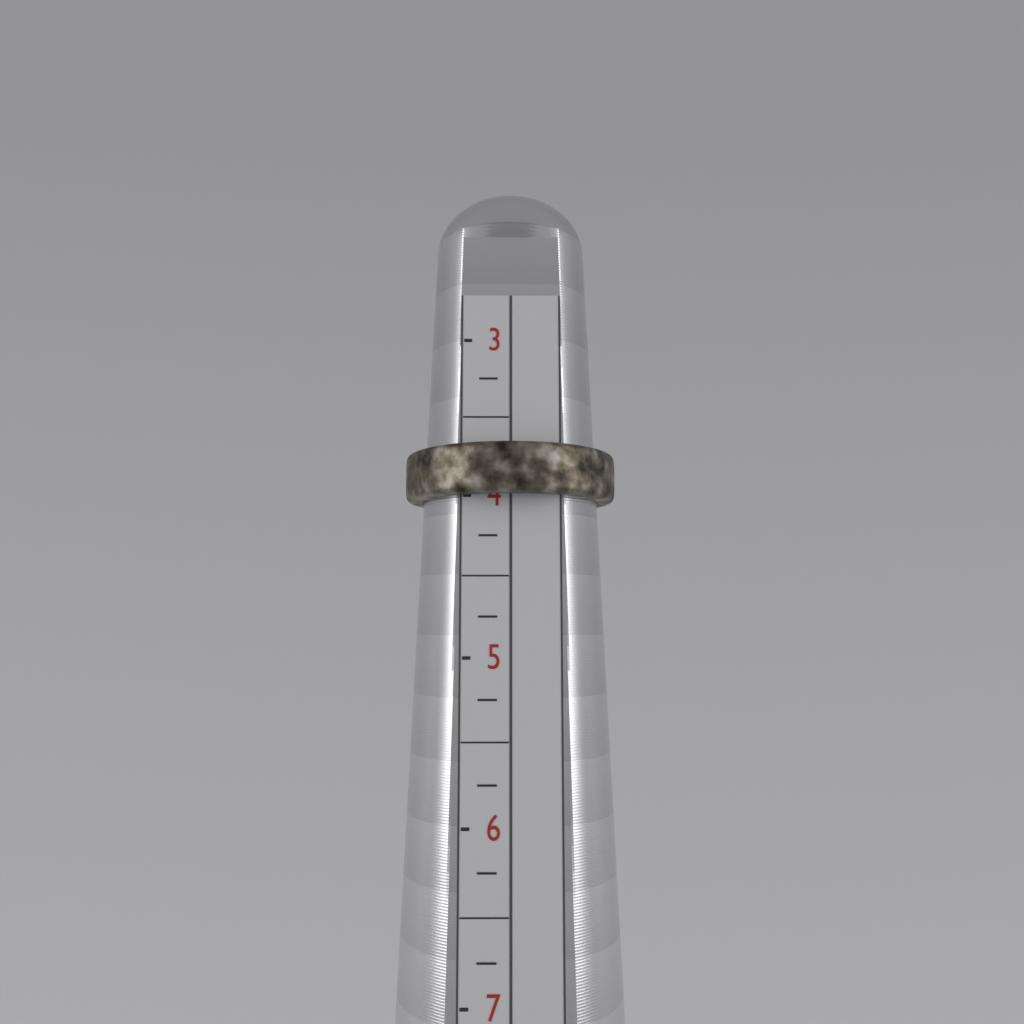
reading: 4.00 (no unit)
